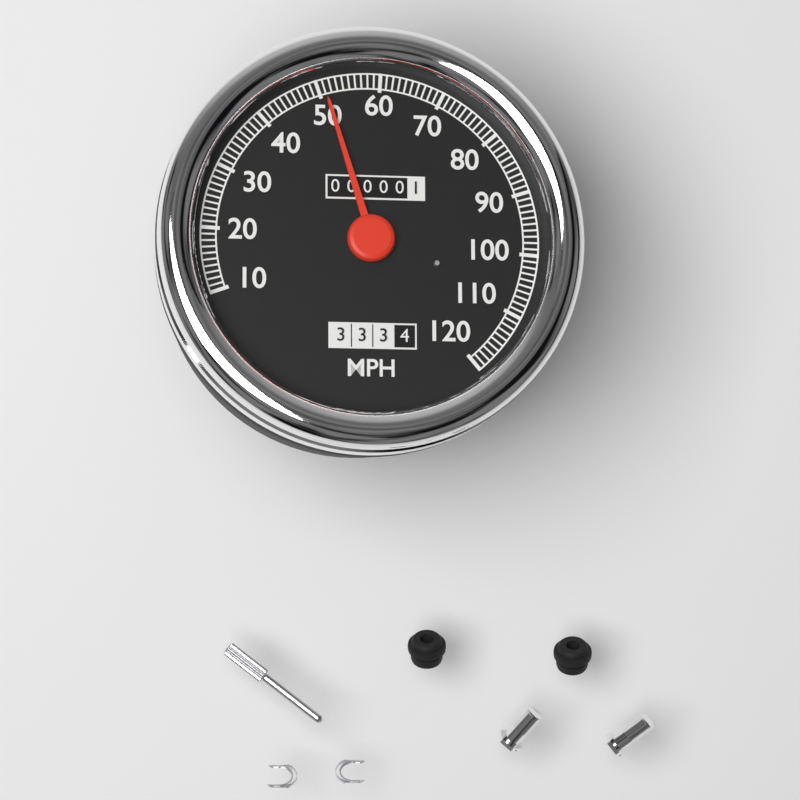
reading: 51 MPH
